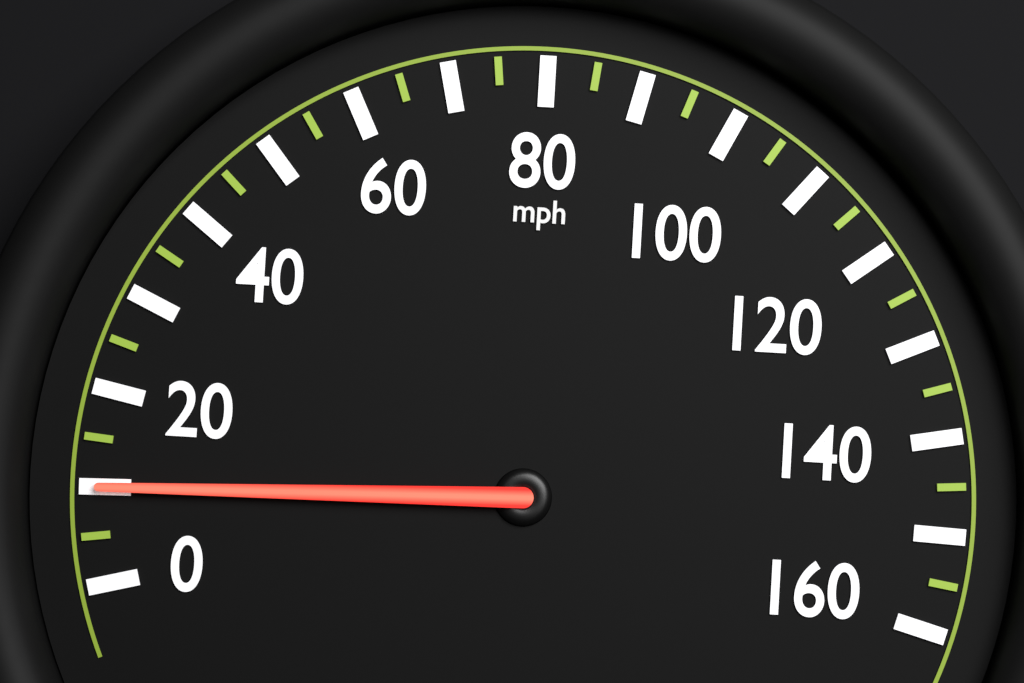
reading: 10 mph
